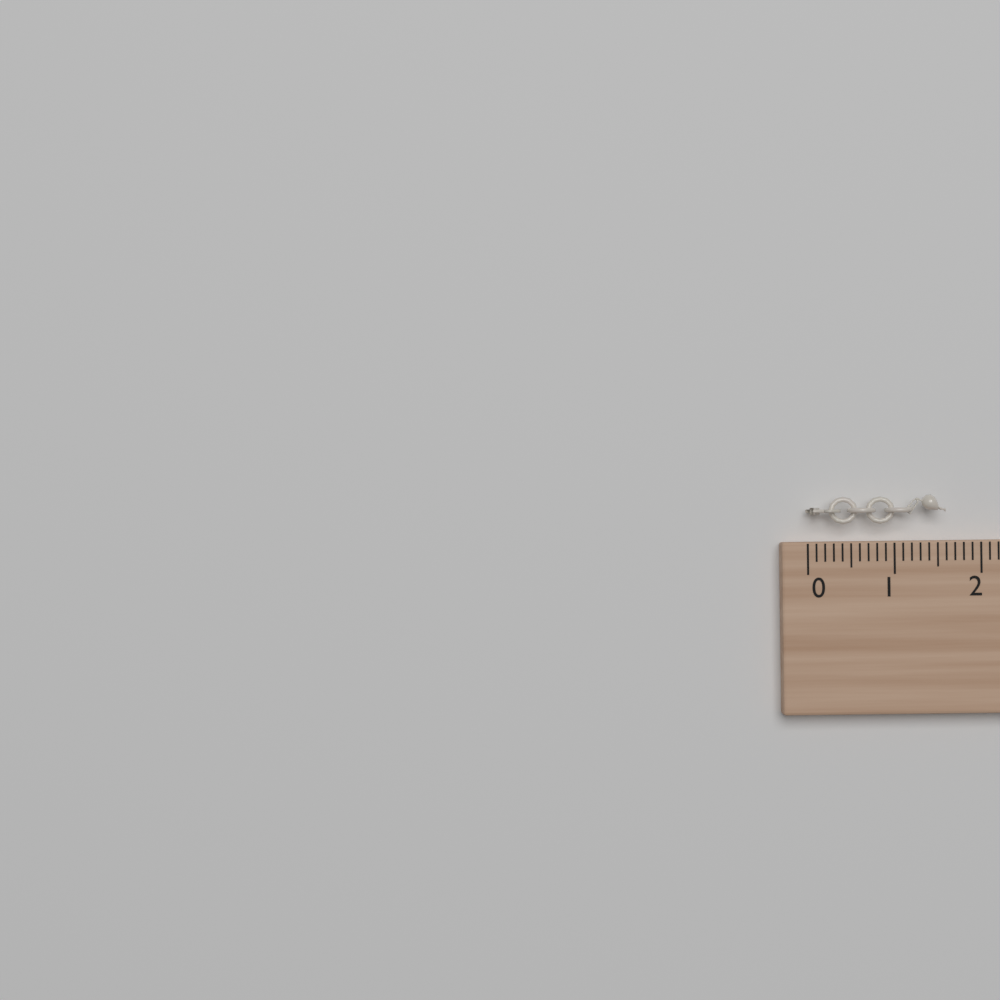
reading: 1.6 cm
